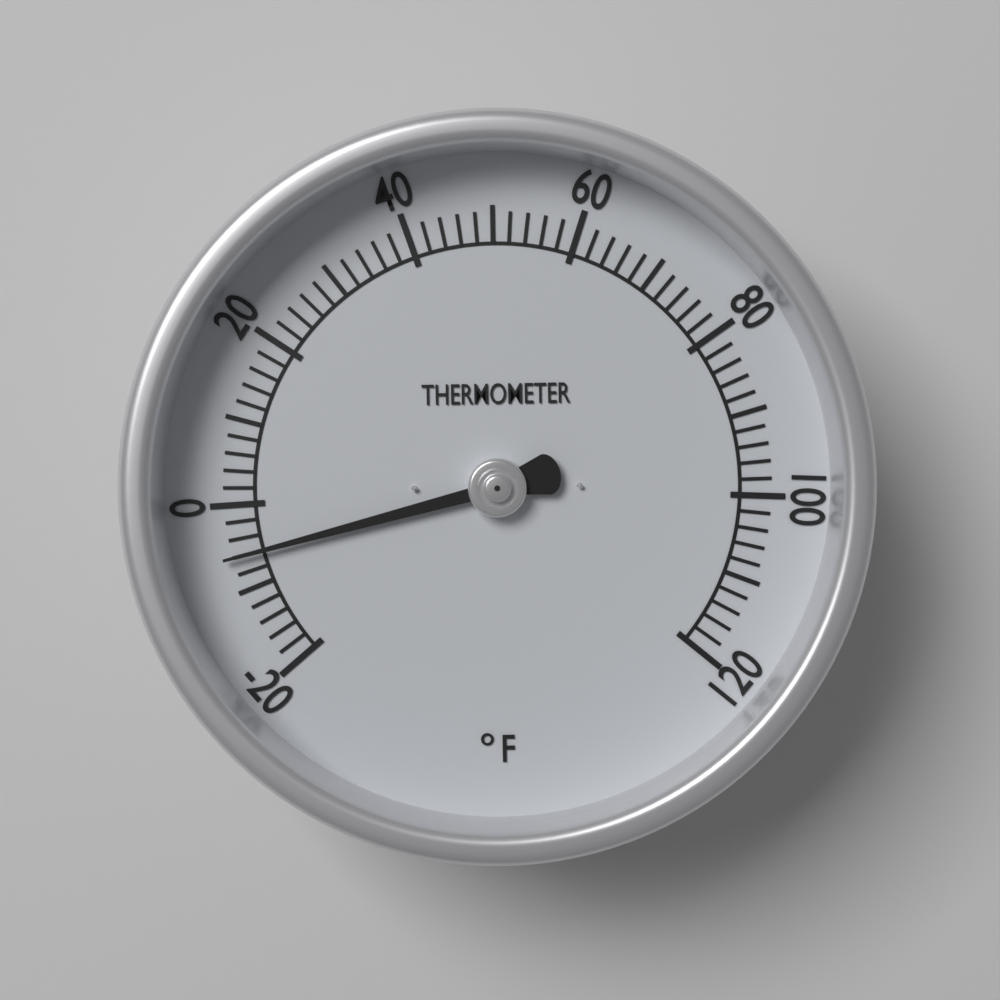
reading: -6 °F
